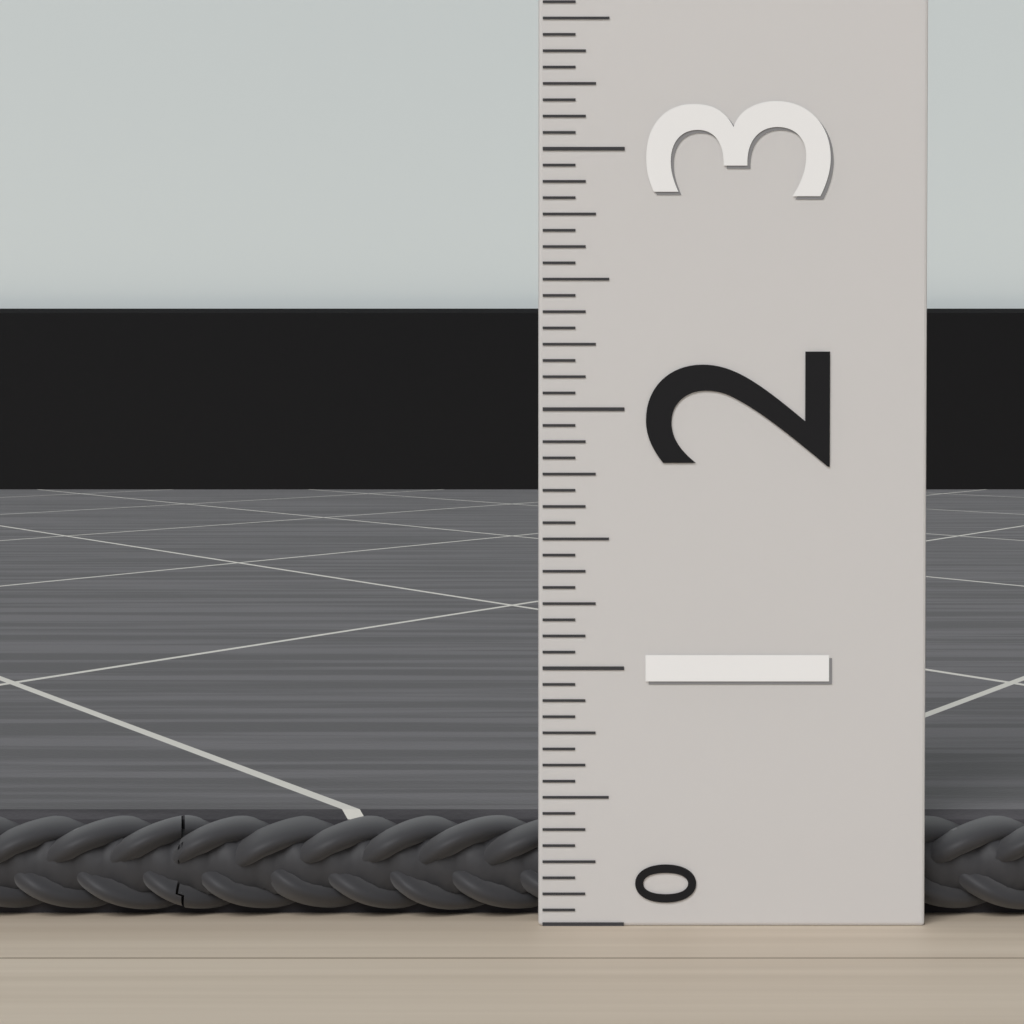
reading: 0.4000 (no unit)
